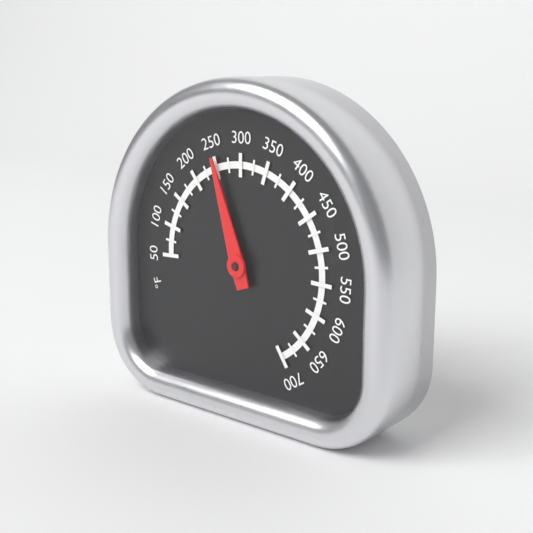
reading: 250 °F
